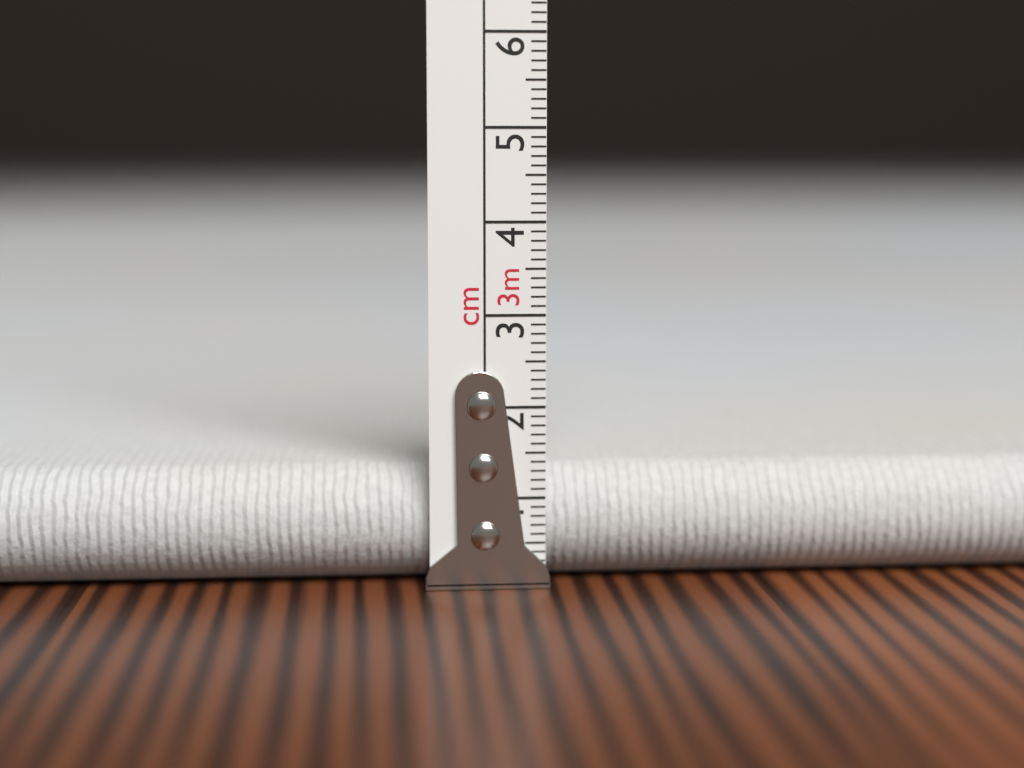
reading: 1.3 cm
